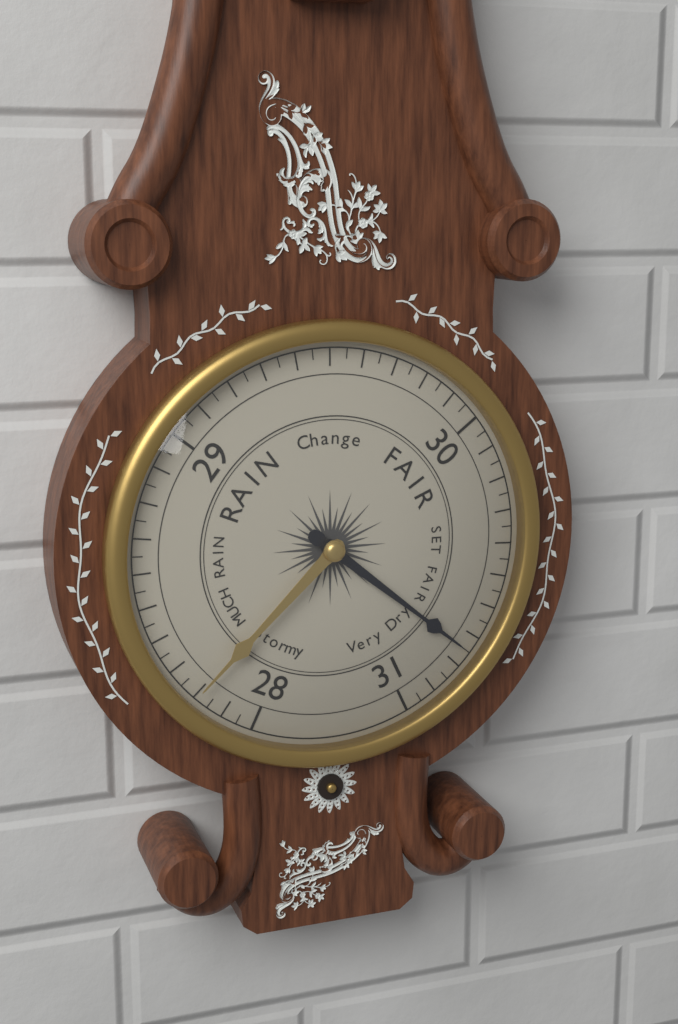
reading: 30.75 (no unit)
